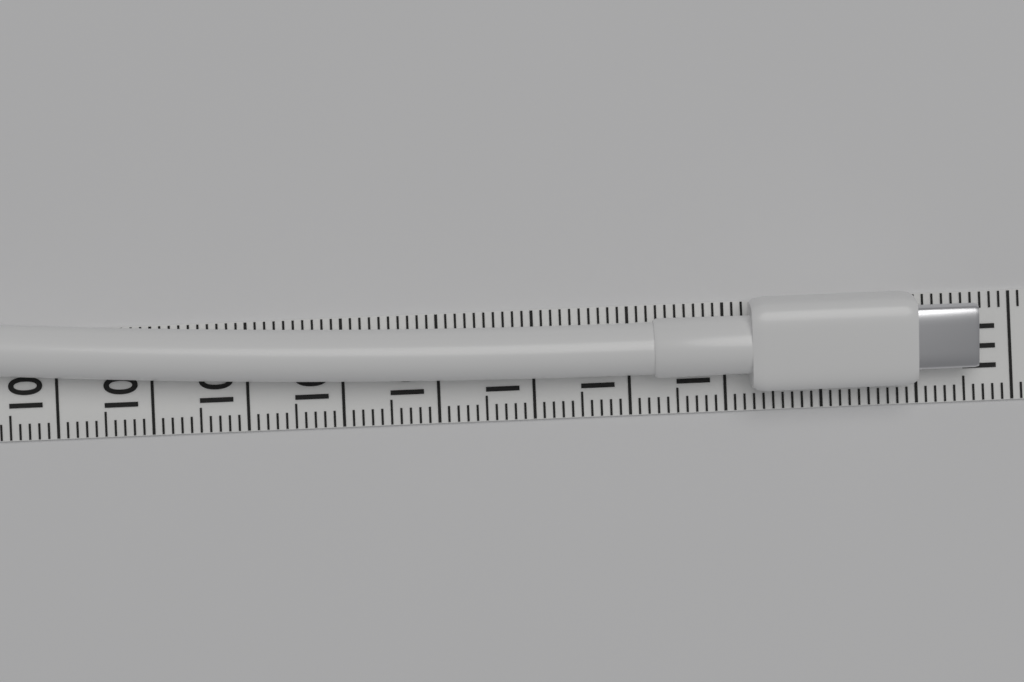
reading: 110.6 (no unit)
